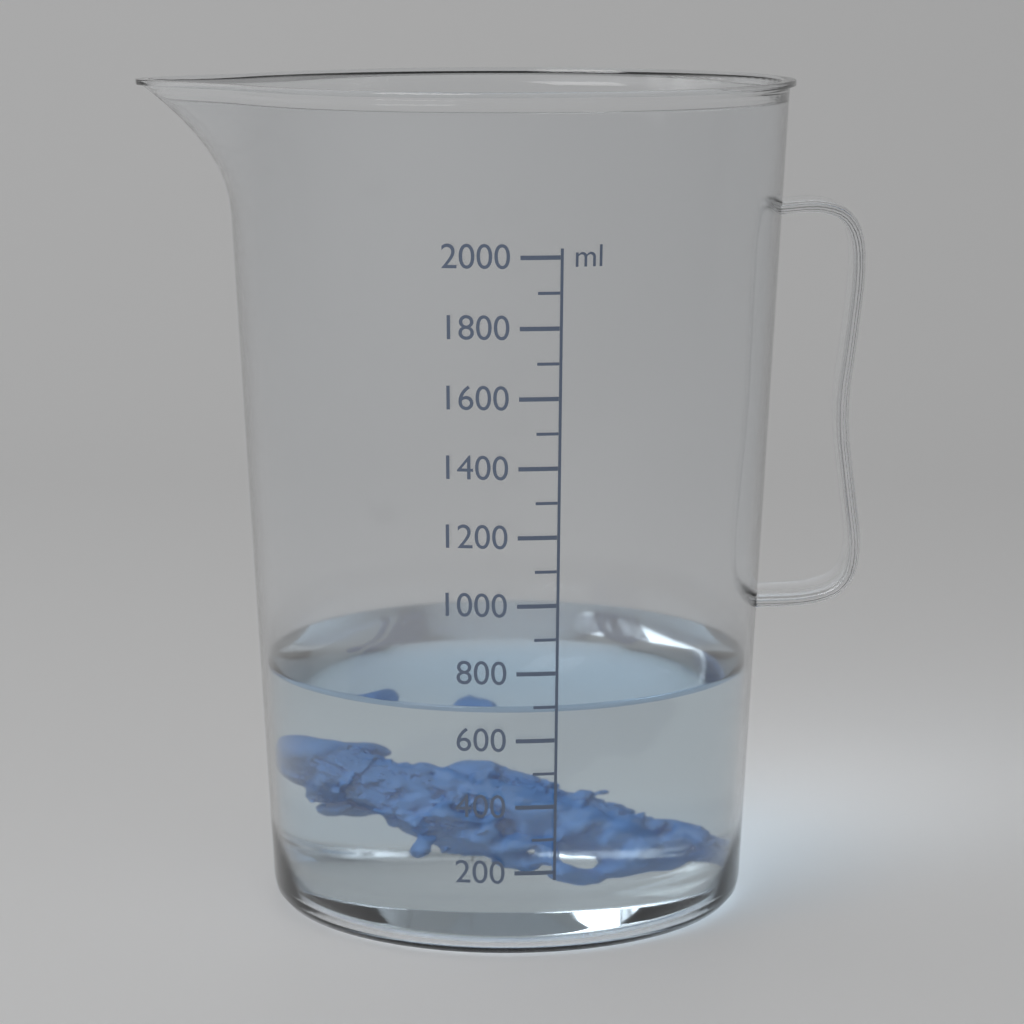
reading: 700 ml
